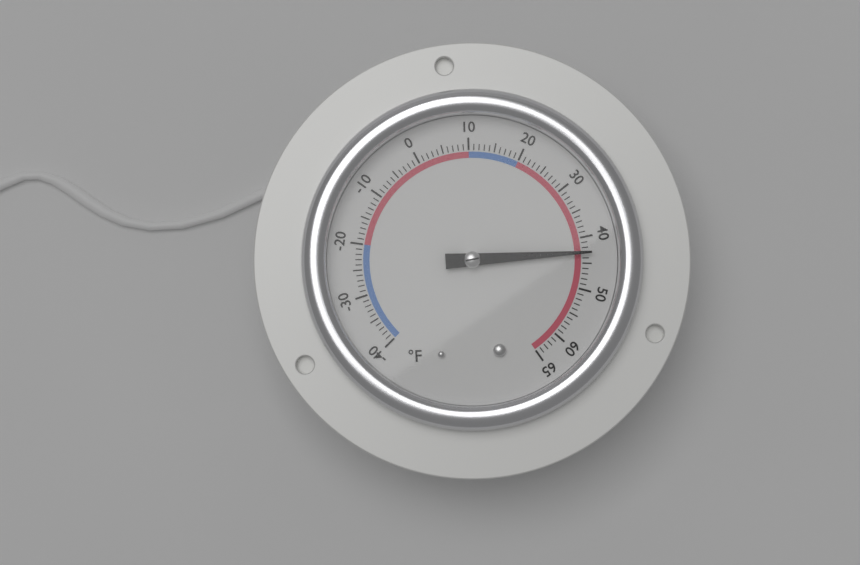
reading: 43 °F
